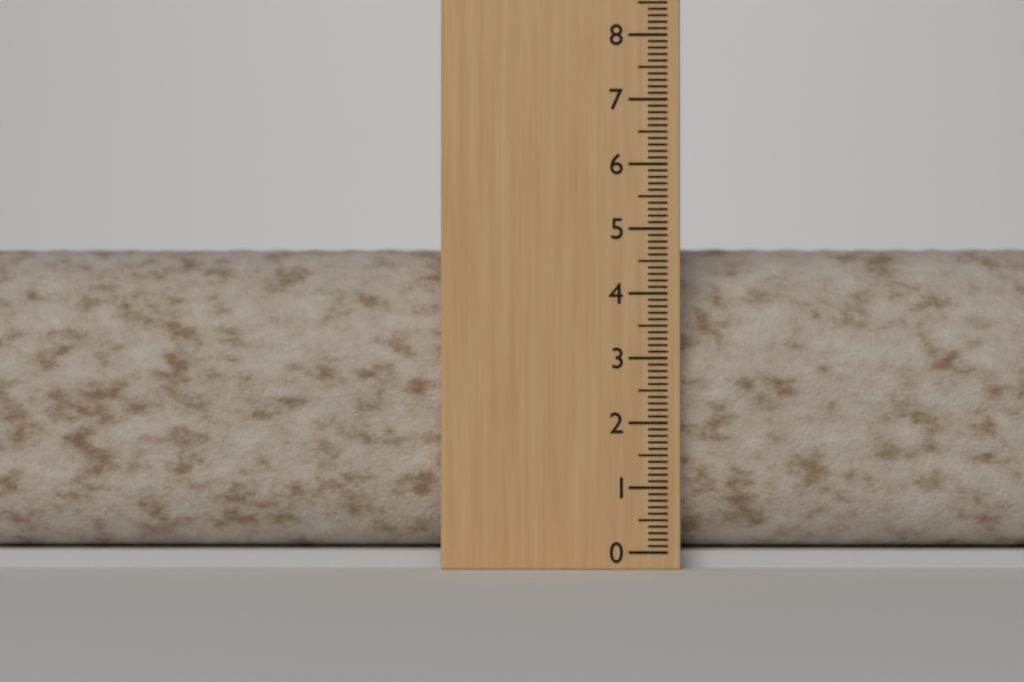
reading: 4.8 (no unit)
